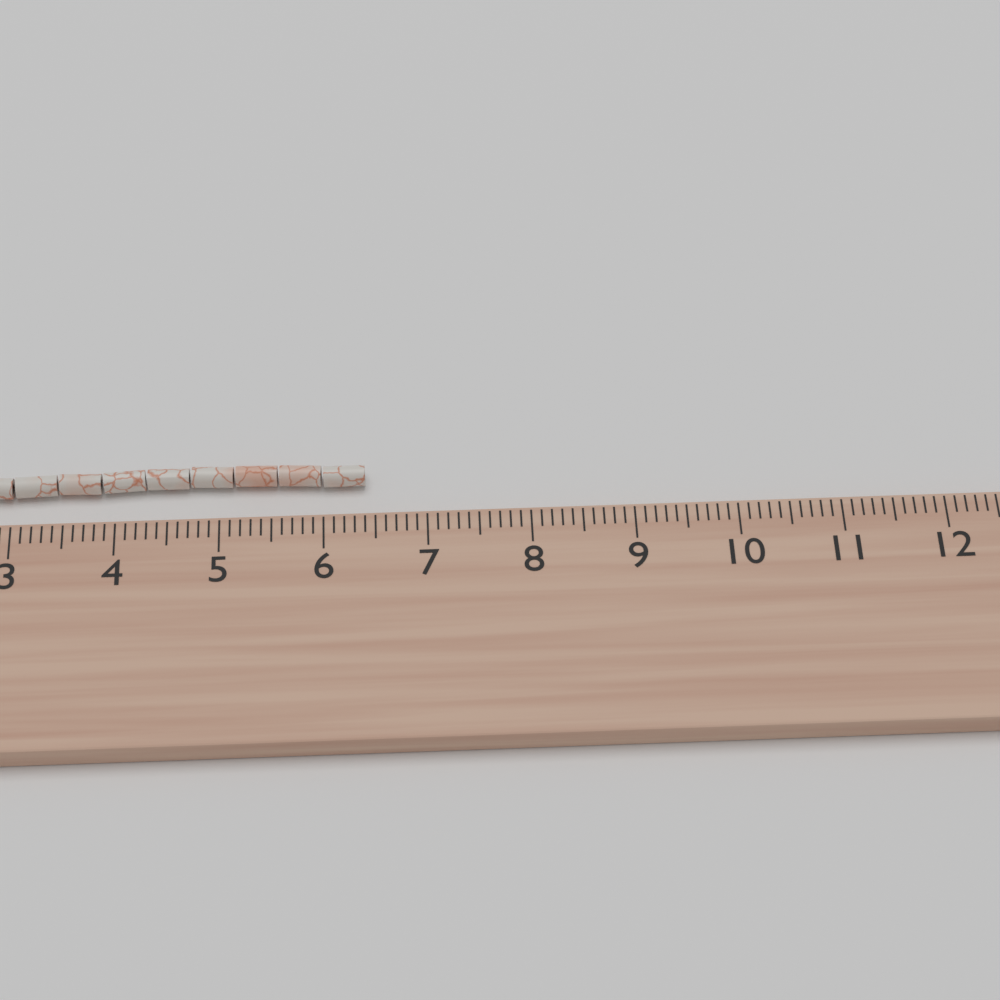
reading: 6.4 cm
